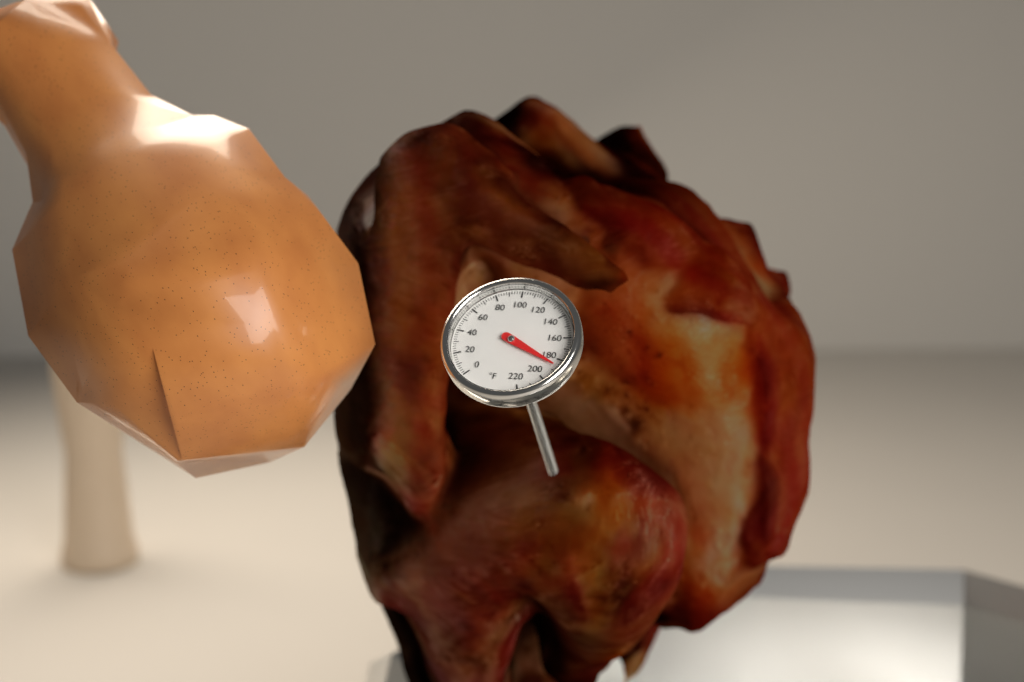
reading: 186 °F
